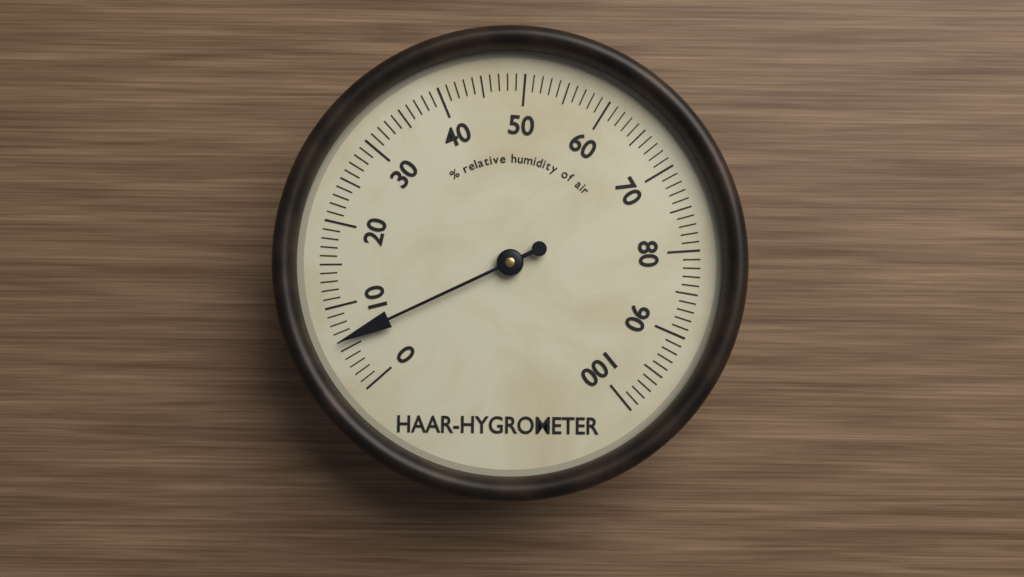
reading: 6 %
